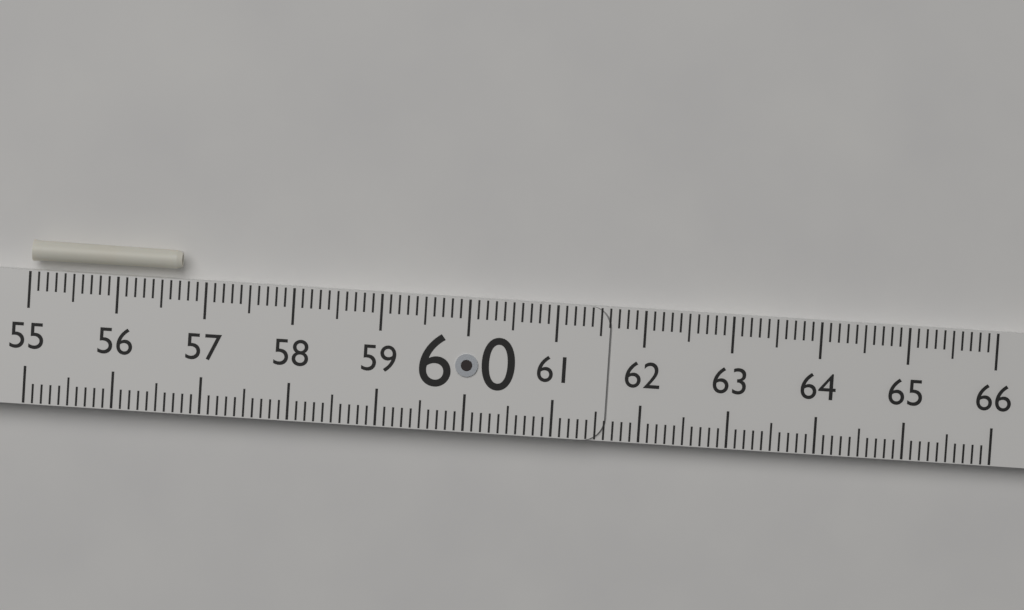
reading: 56.7 (no unit)
